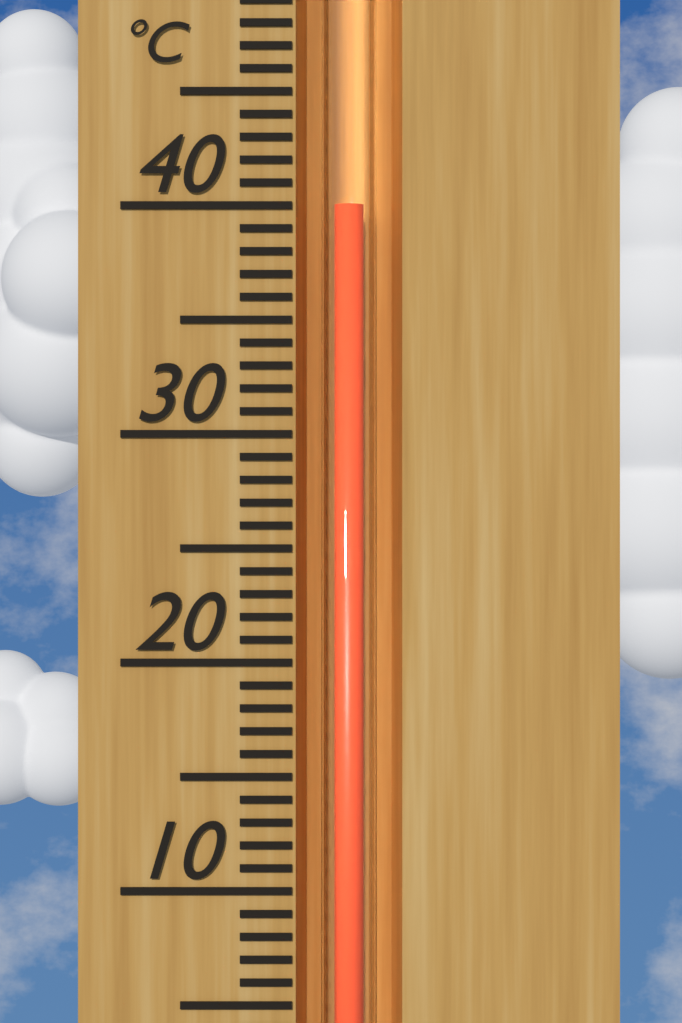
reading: 40 °C
